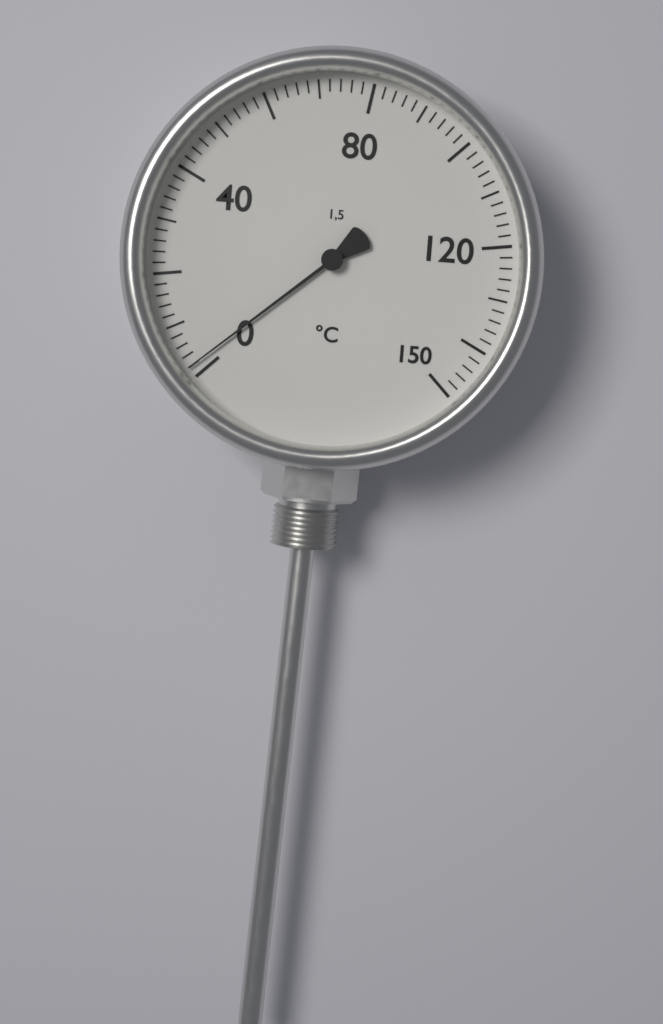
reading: 2 °C
